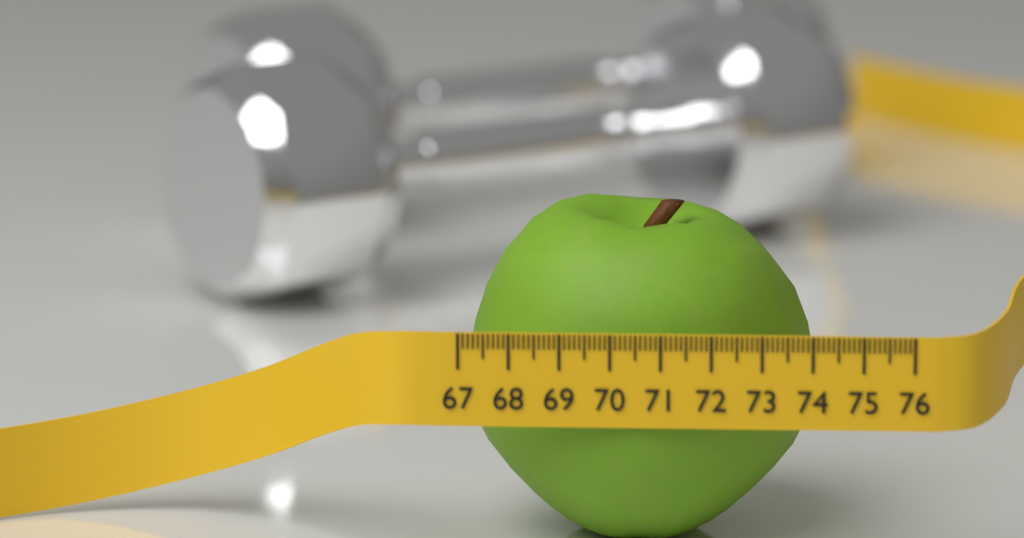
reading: 74.1 (no unit)
